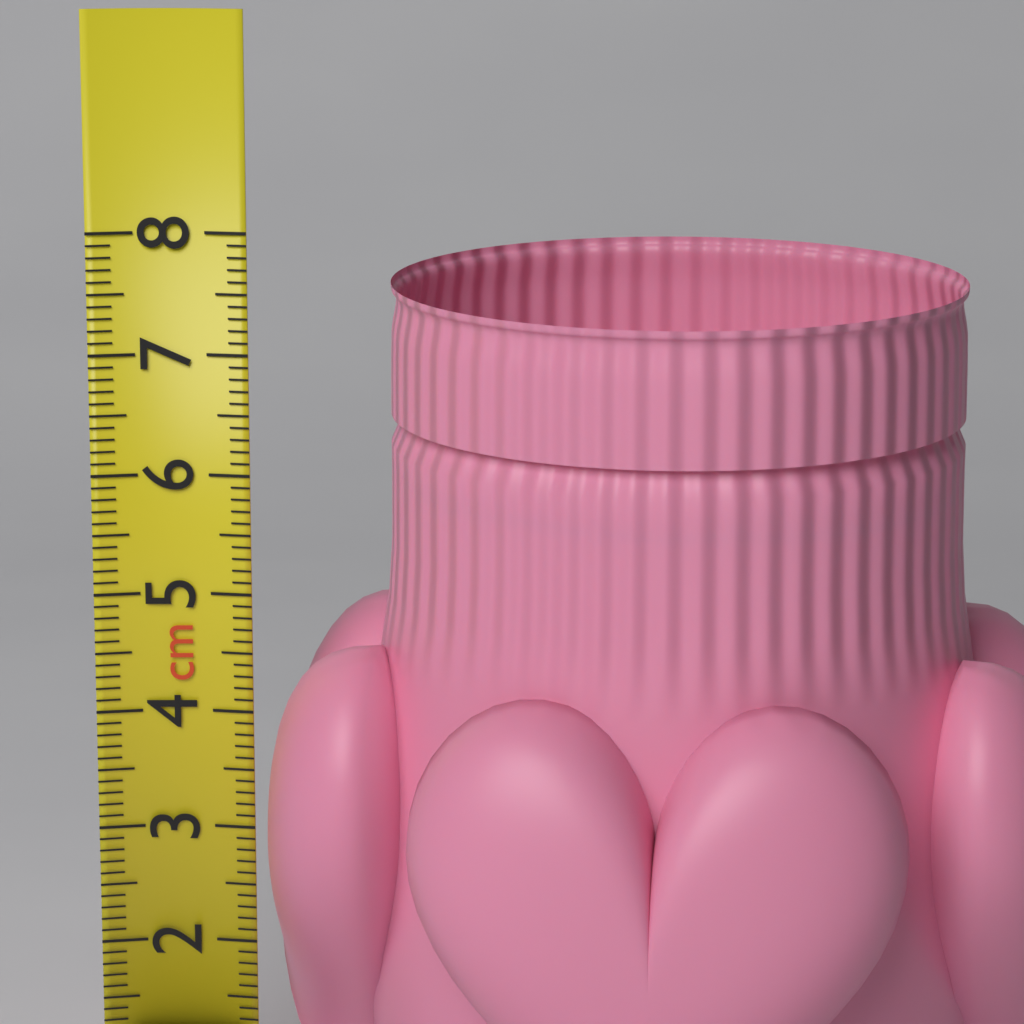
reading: 7.6 cm
